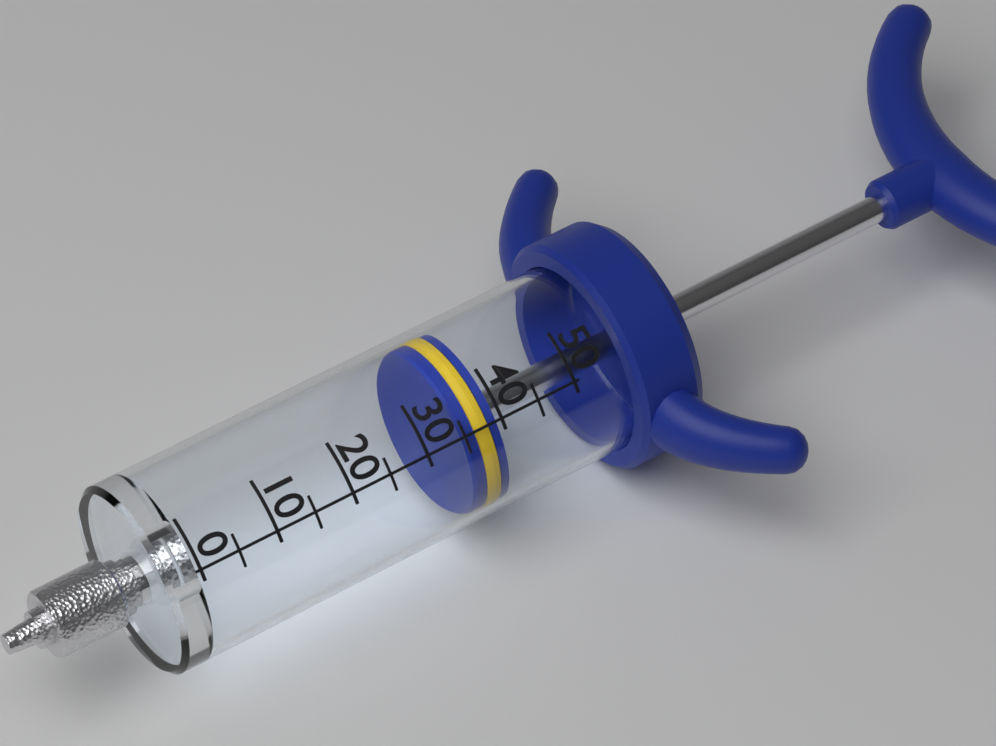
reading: 35 (no unit)
